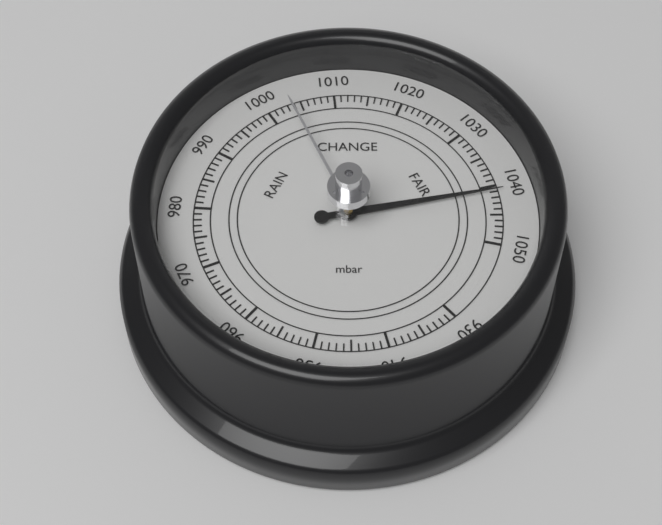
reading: 1041 mbar
